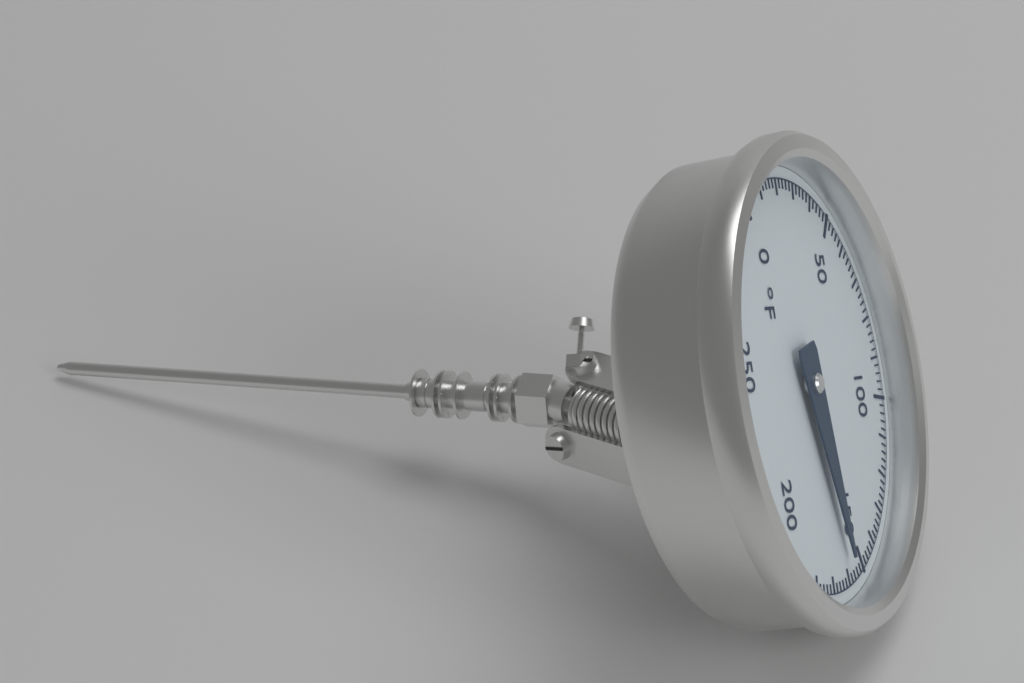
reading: 158 °F
